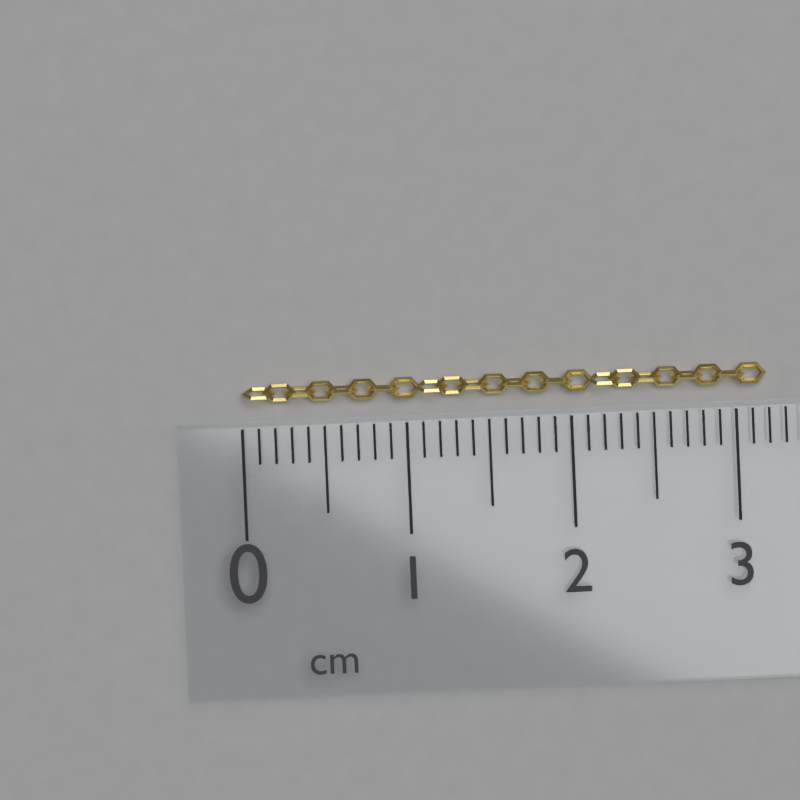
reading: 3.2 cm
